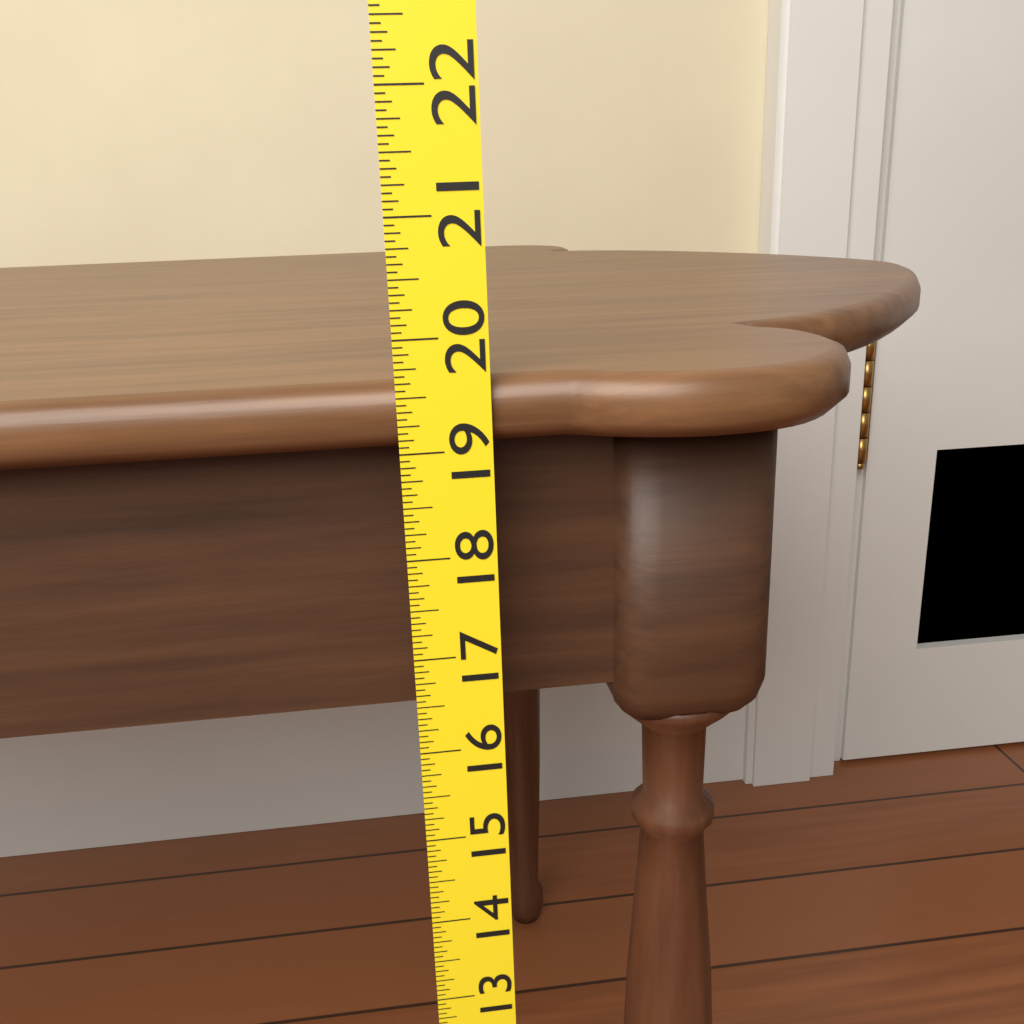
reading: 19.6250 (no unit)
